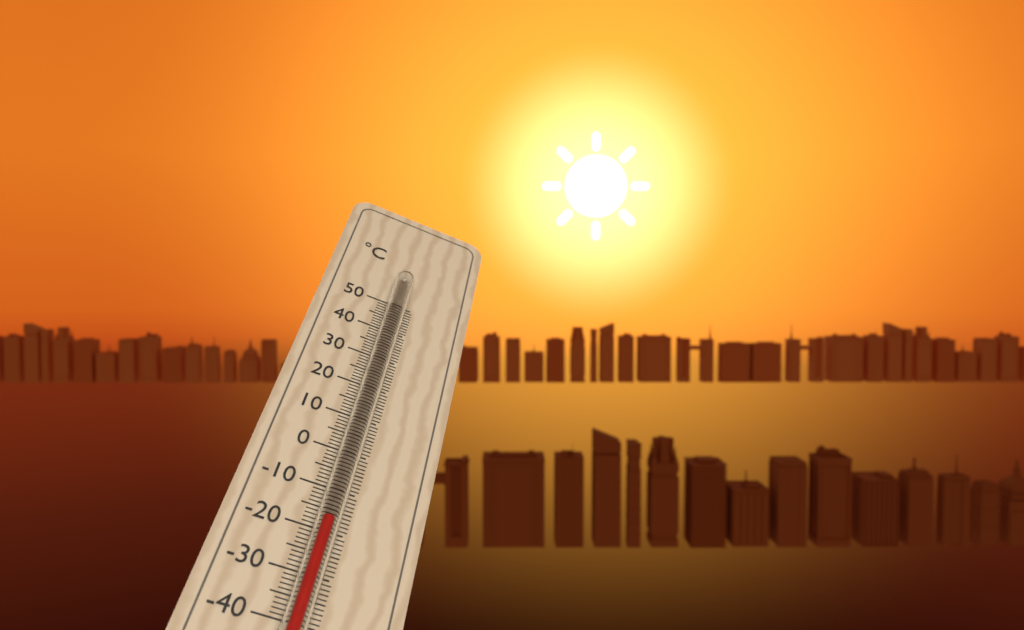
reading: -19 °C
